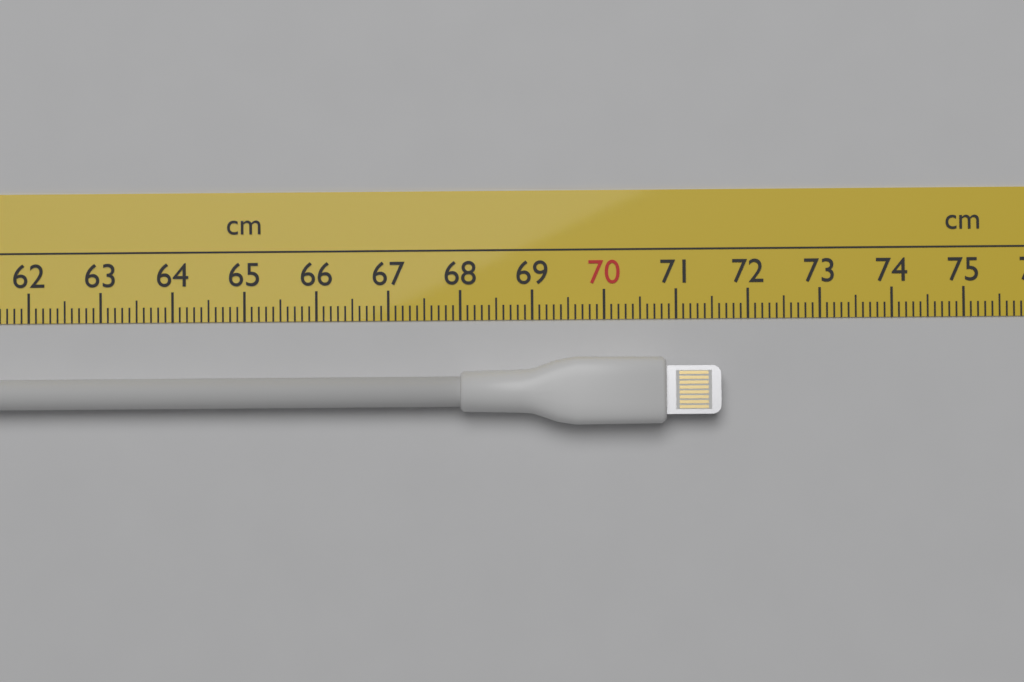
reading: 71.6 cm
